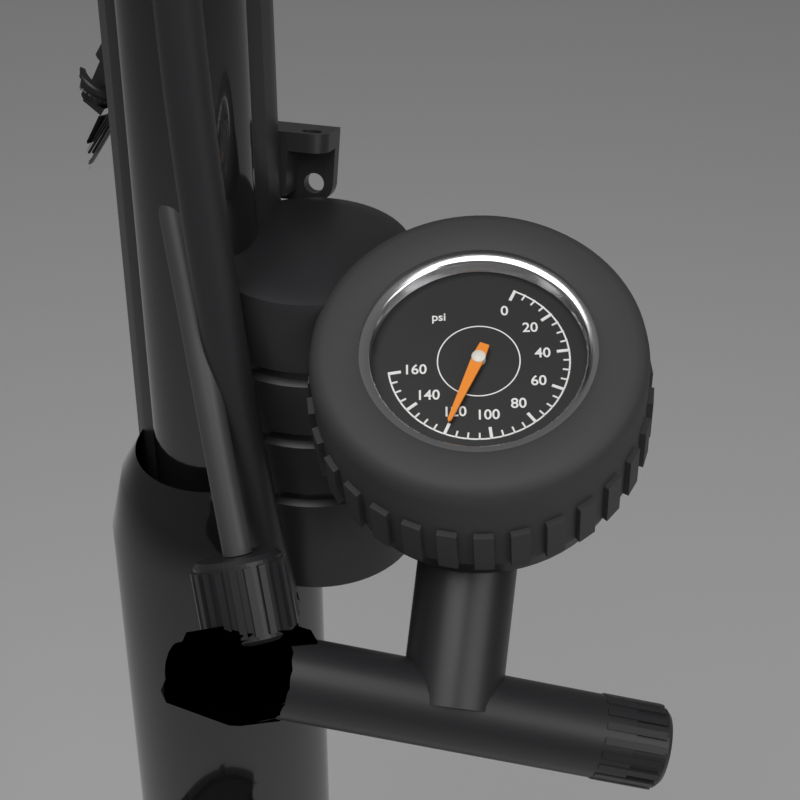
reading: 120 psi
